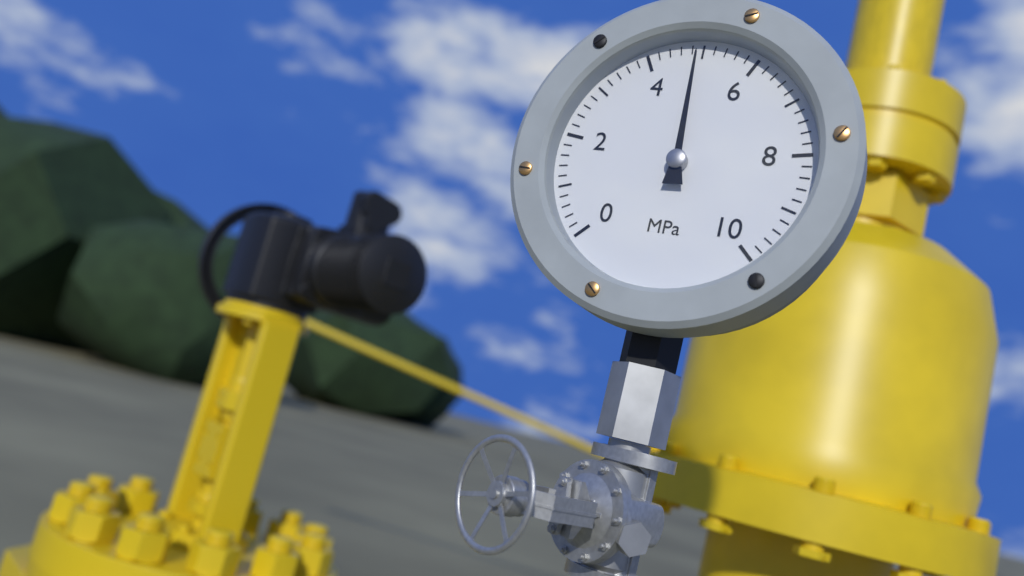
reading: 4.9 MPa
